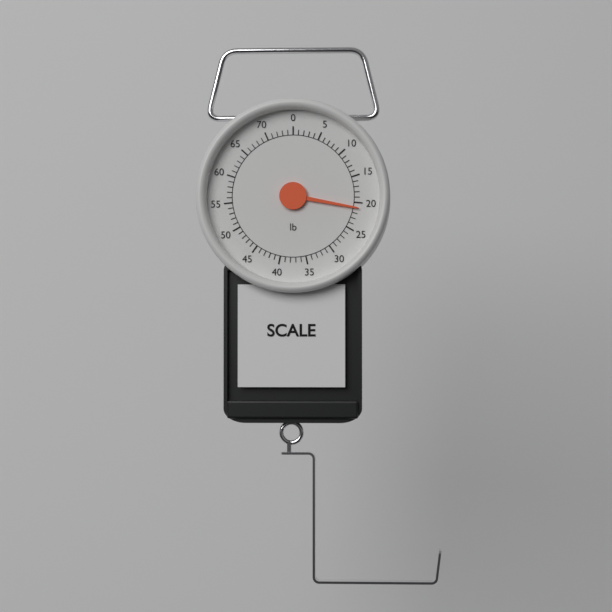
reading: 21 lb
